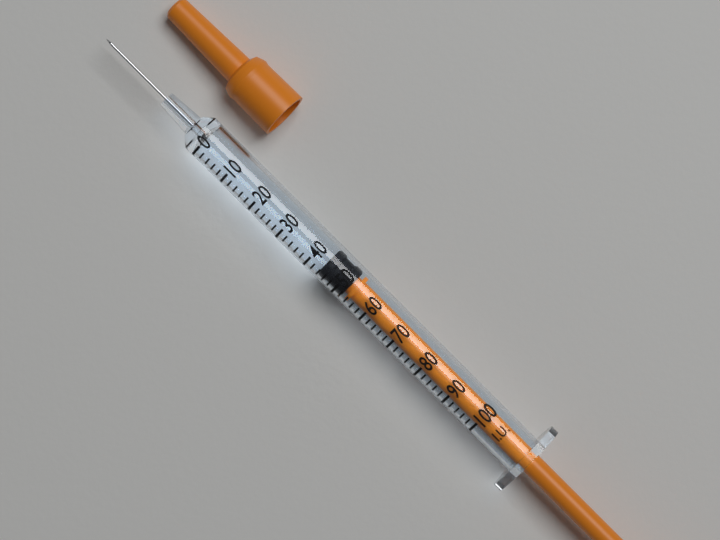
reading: 44 I.U.
